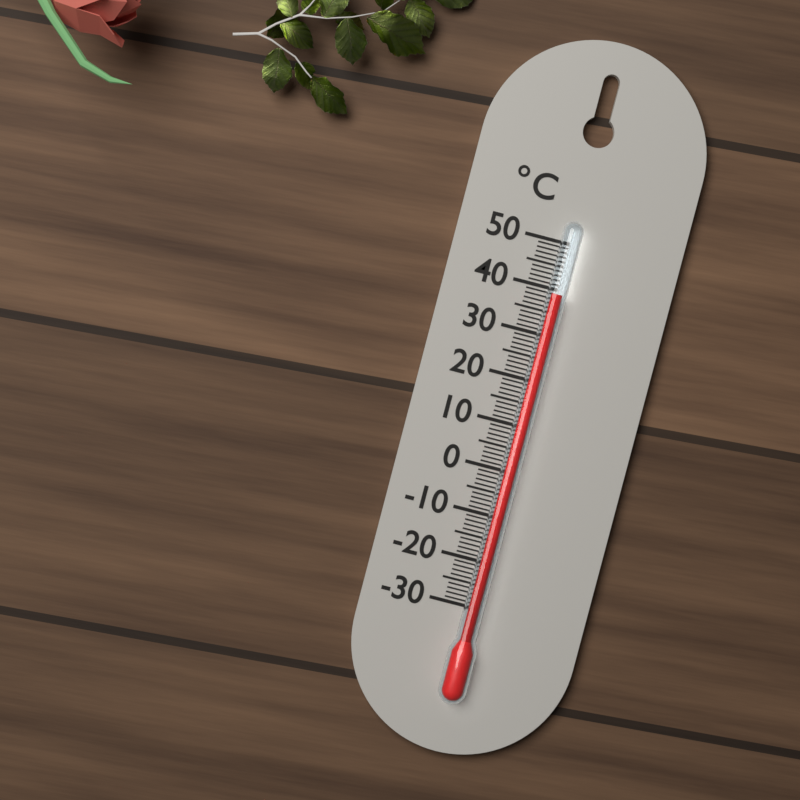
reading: 39 °C
